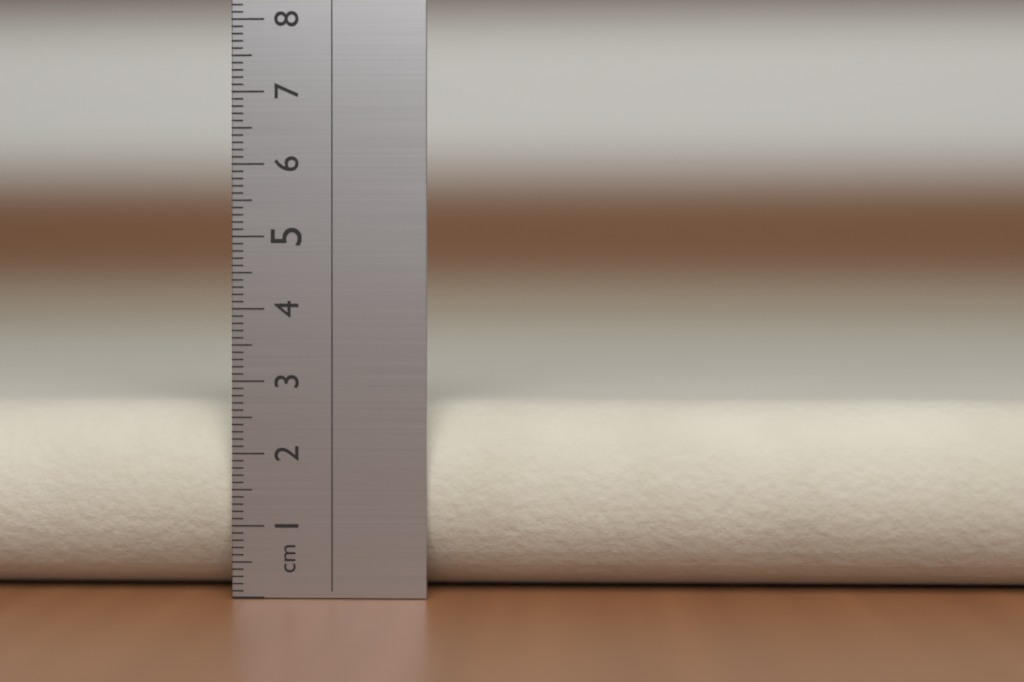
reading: 2.7 cm
